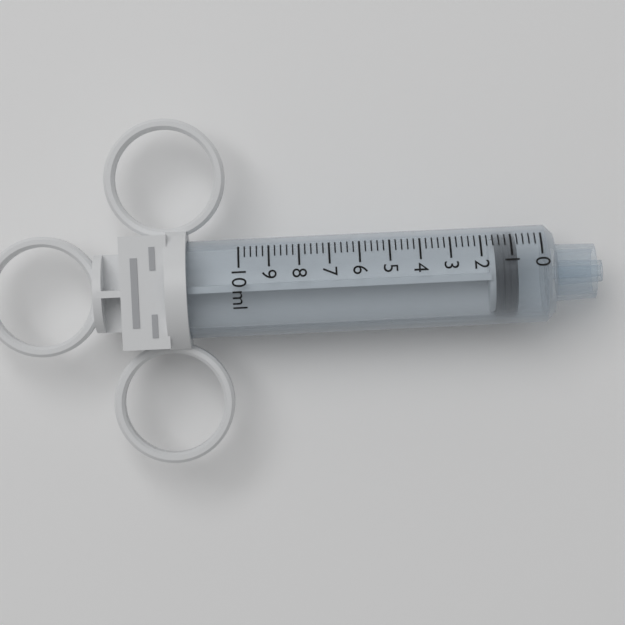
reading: 0.8 ml
